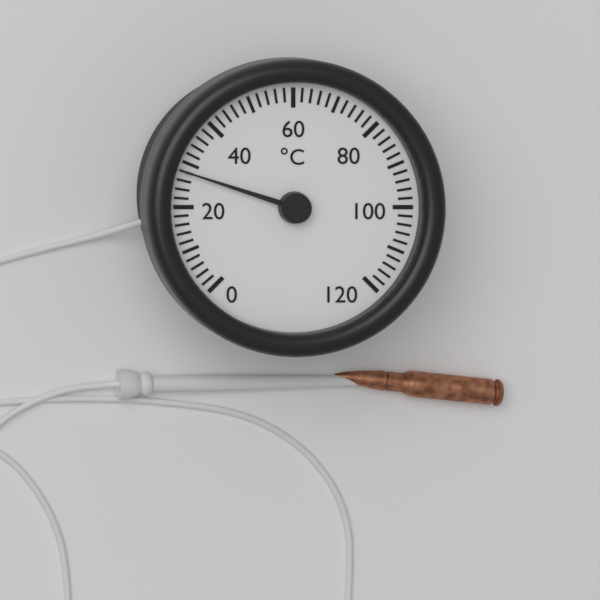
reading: 28 °C
